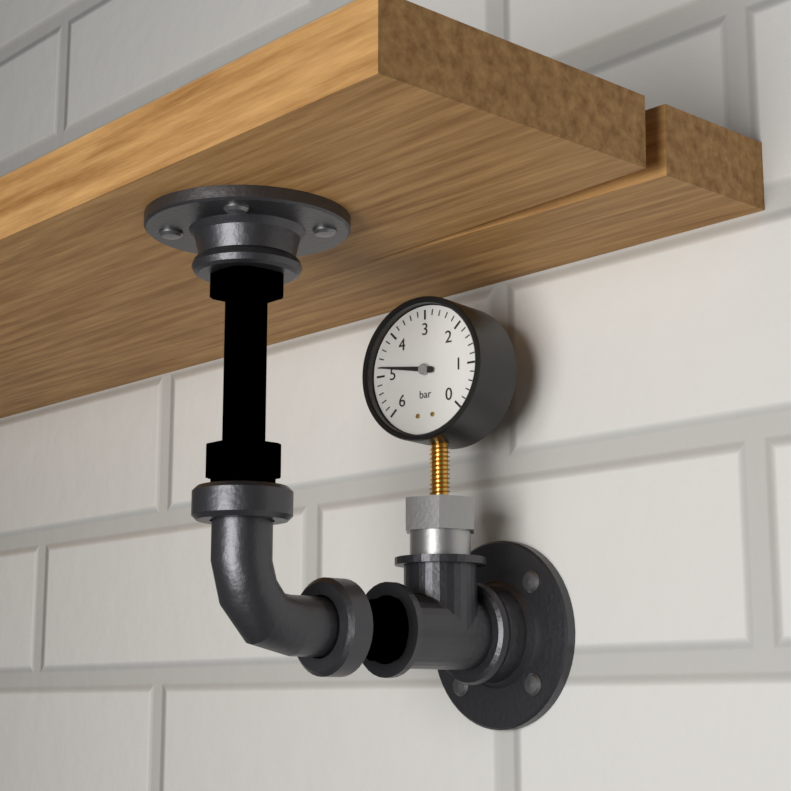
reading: 4.8 bar
